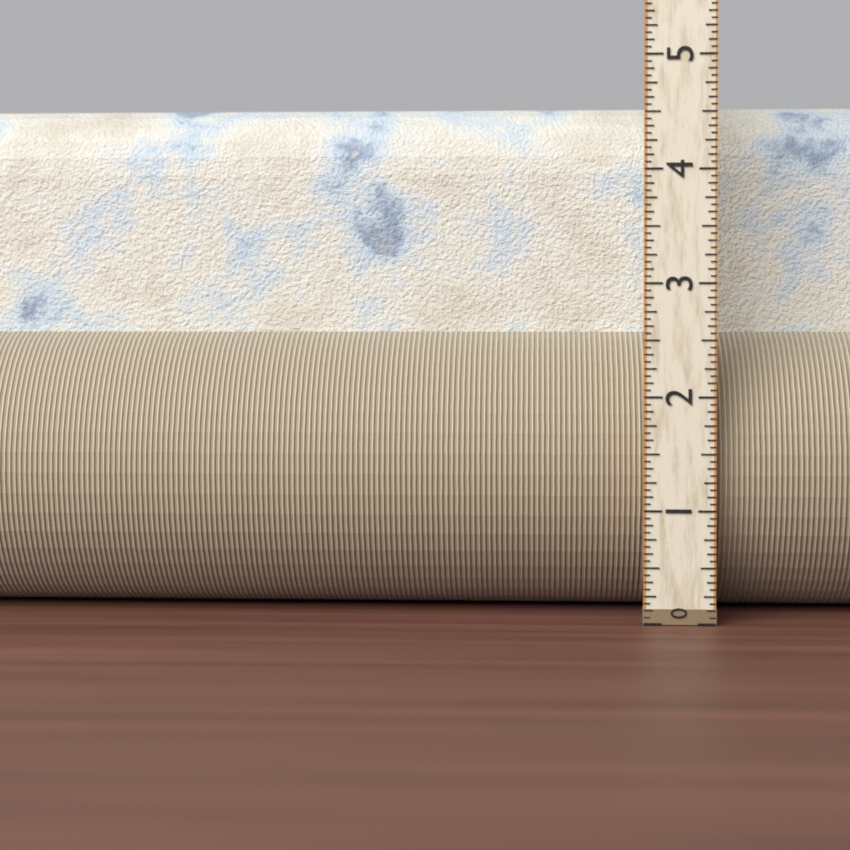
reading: 4.6875 (no unit)
